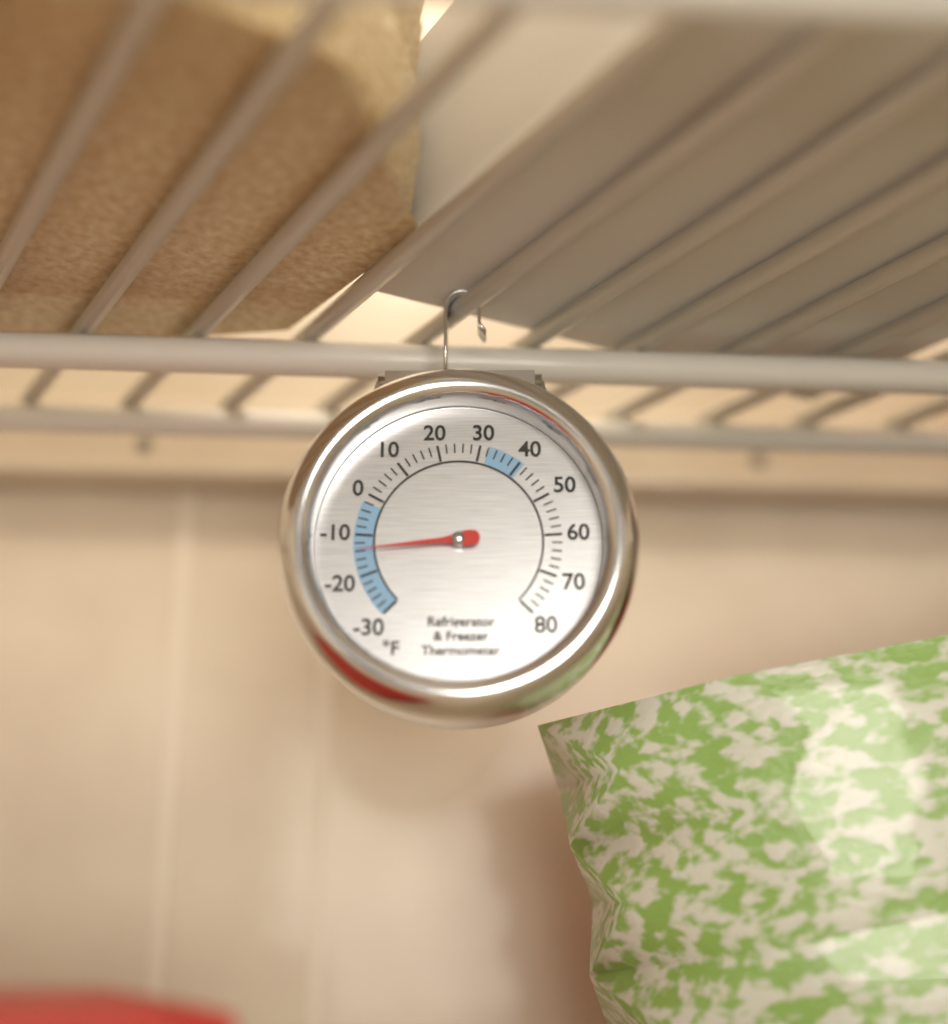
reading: -14 °F
